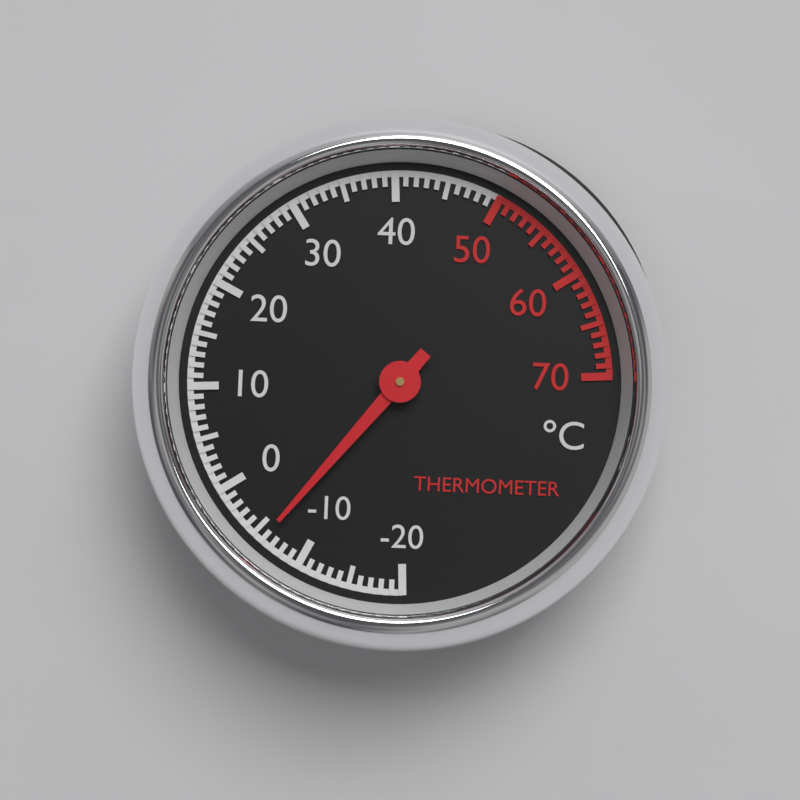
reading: -6 °C
